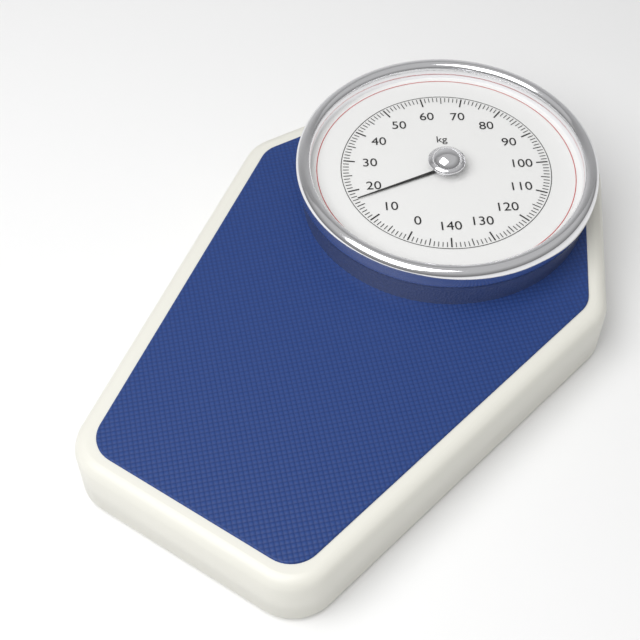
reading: 17 kg
